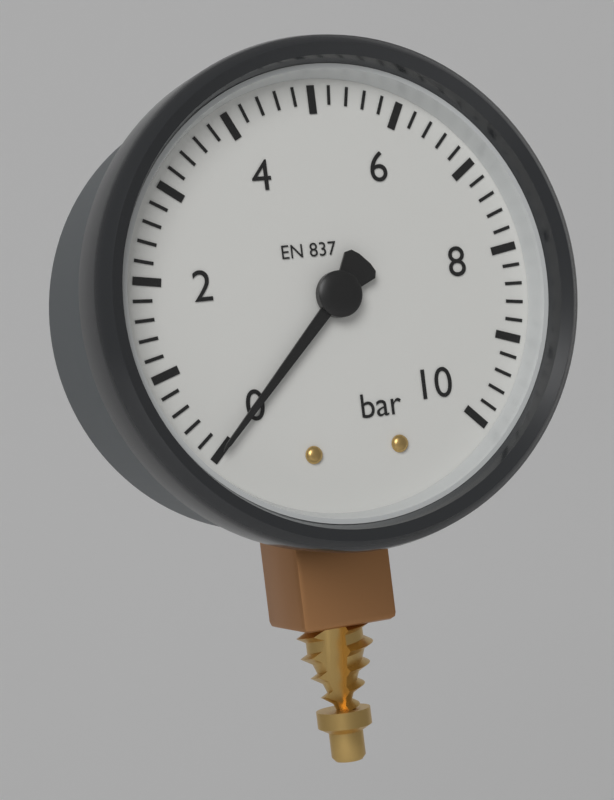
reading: 0.0 bar
